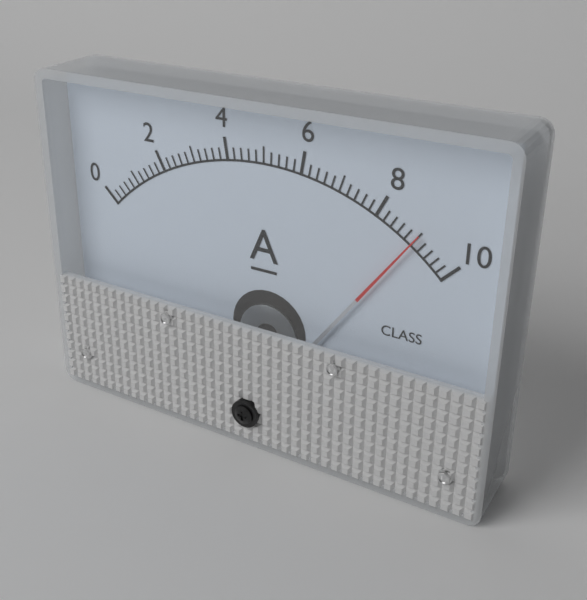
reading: 9.0 A
